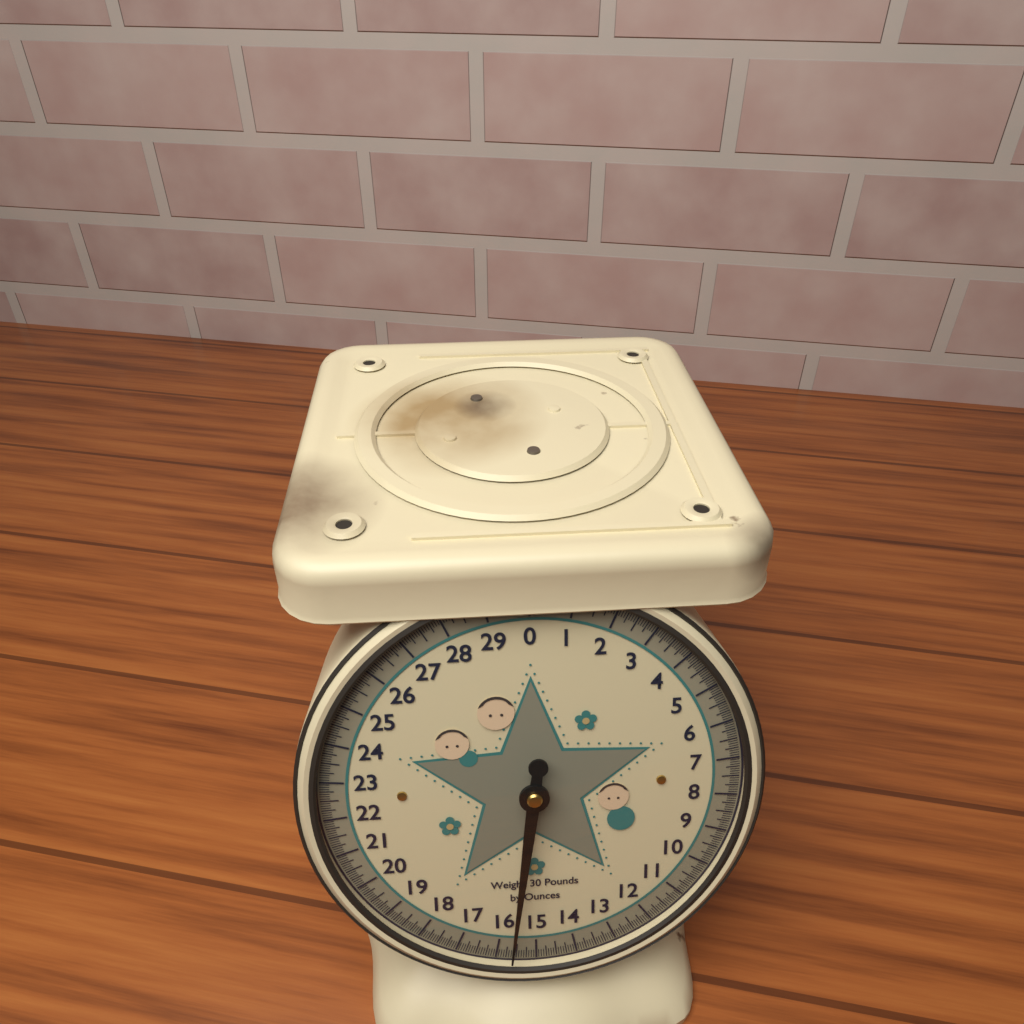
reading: 15.6250 lb
